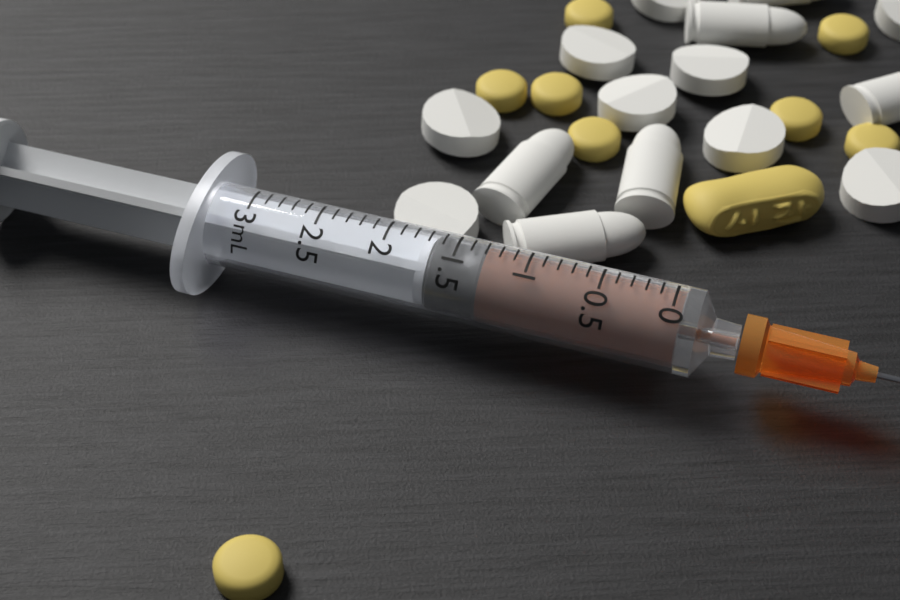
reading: 1.3 mL
